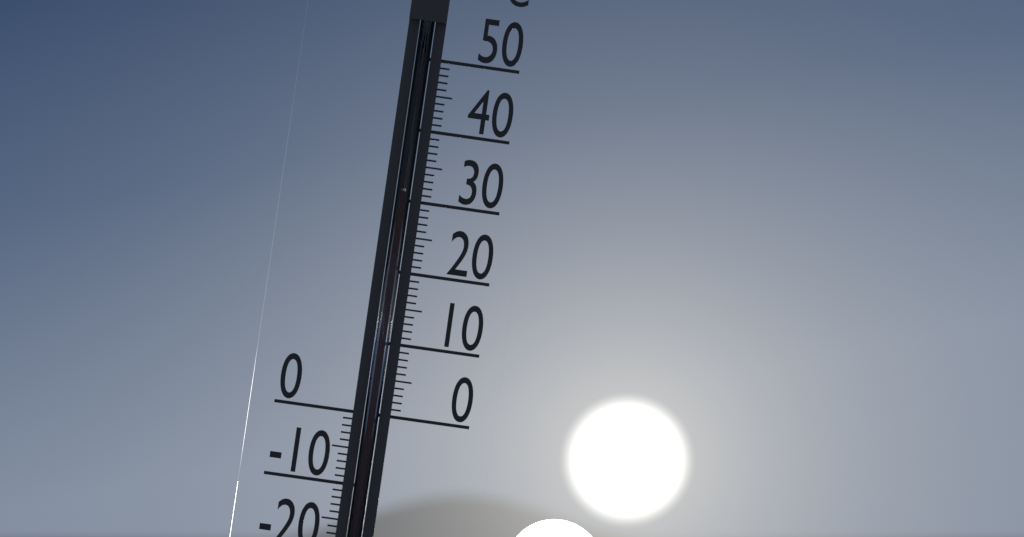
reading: 31 °C
